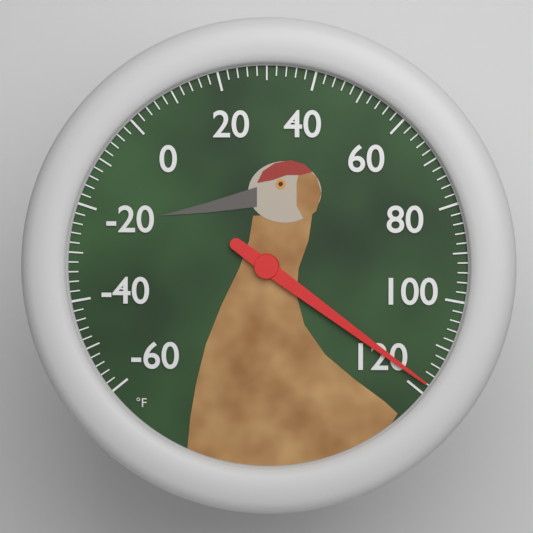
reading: 118 °F
